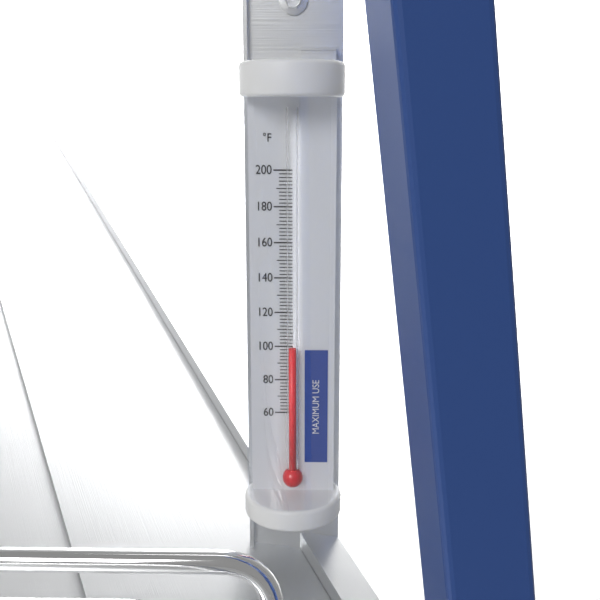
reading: 100 °F
